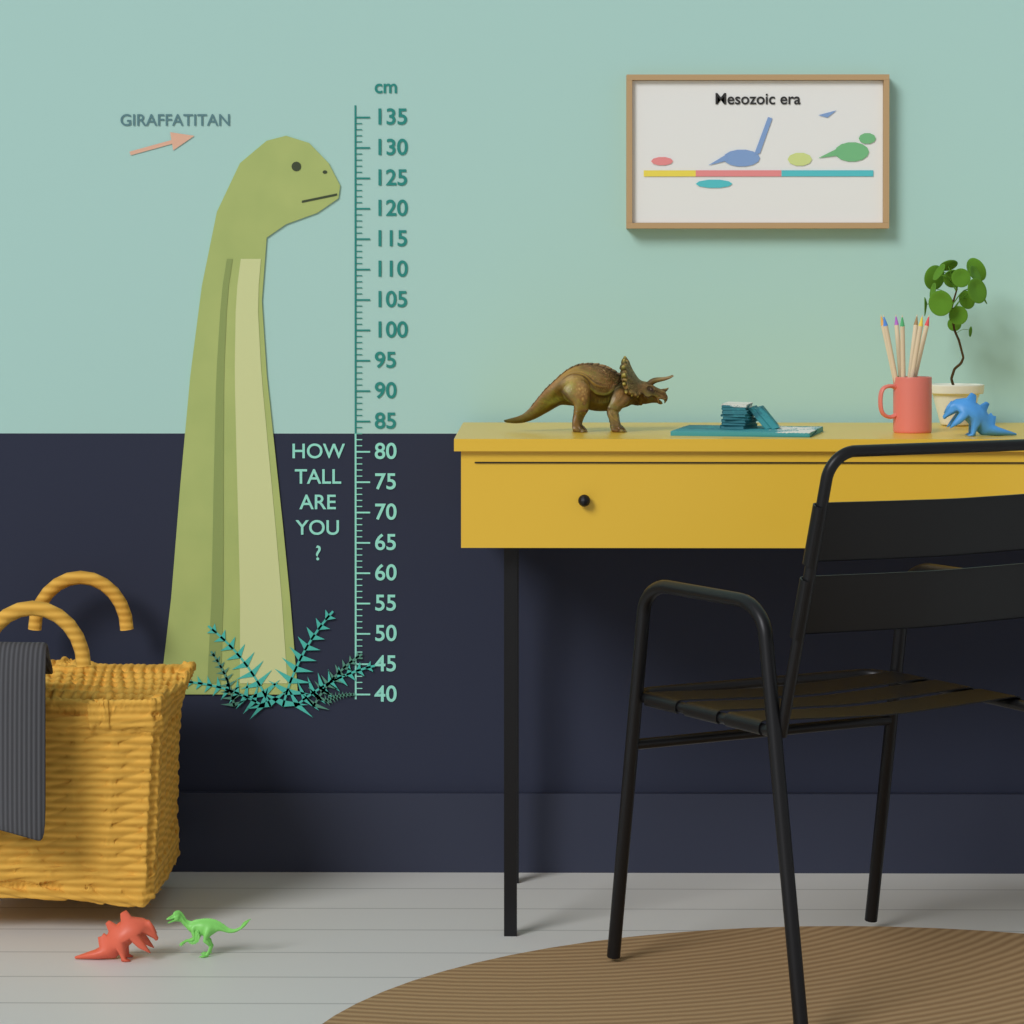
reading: 132 cm
